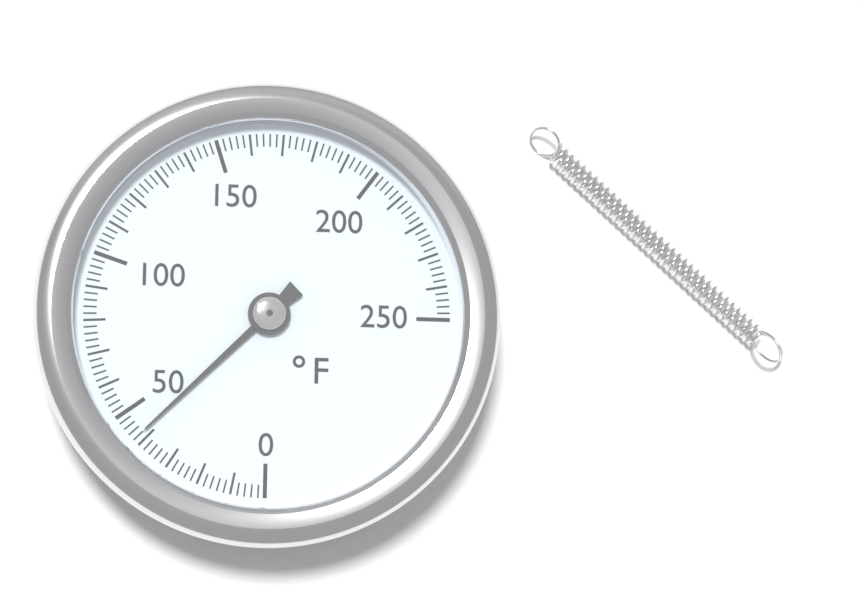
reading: 42 °F
